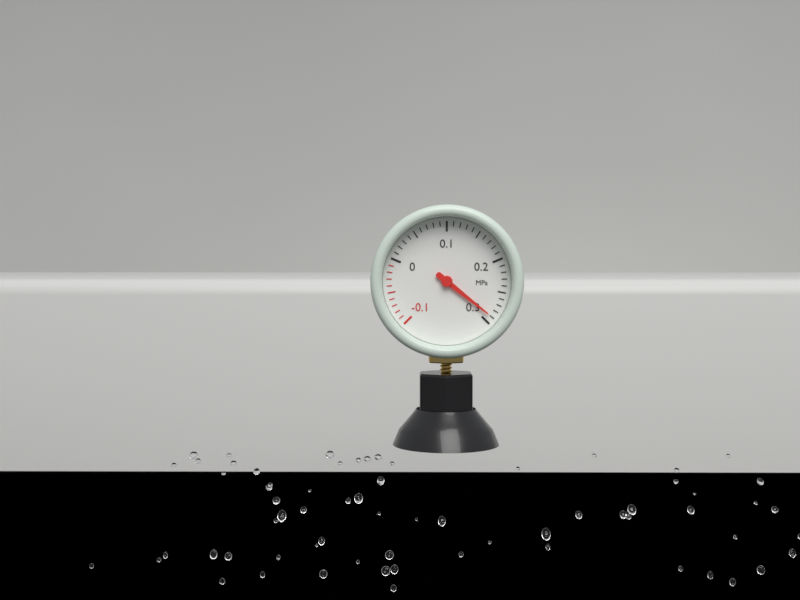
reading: 0.29 MPa
